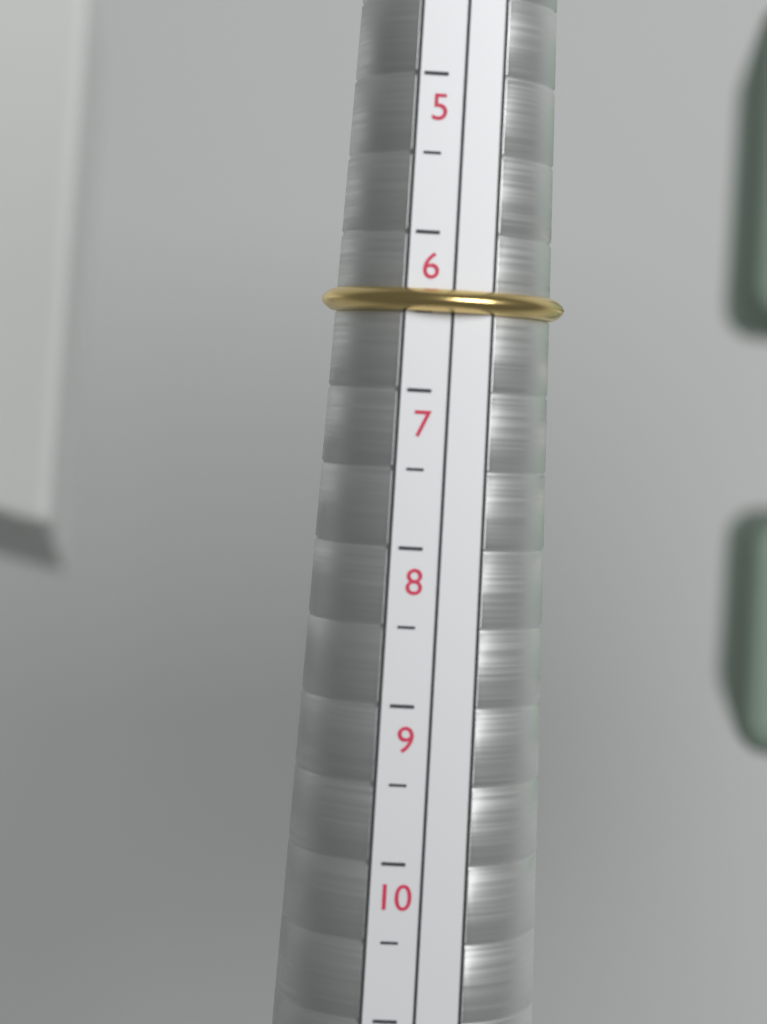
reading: 6.5 (no unit)
